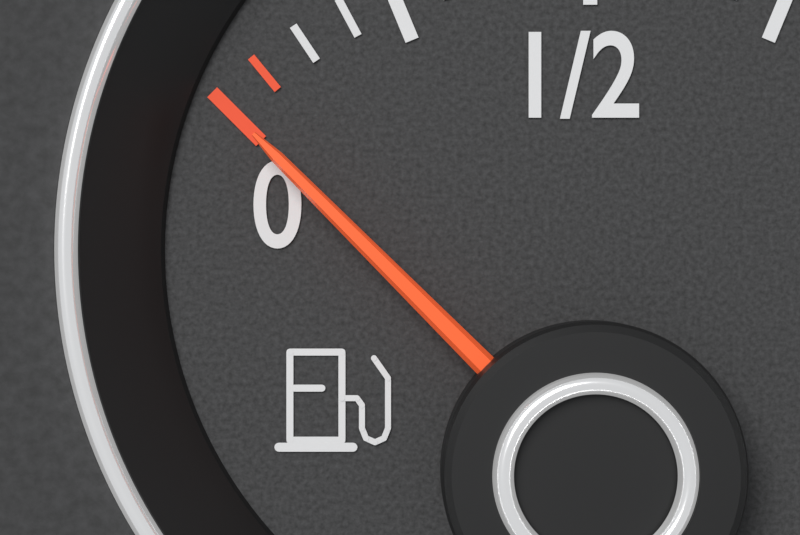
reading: 0.0000 (no unit)
